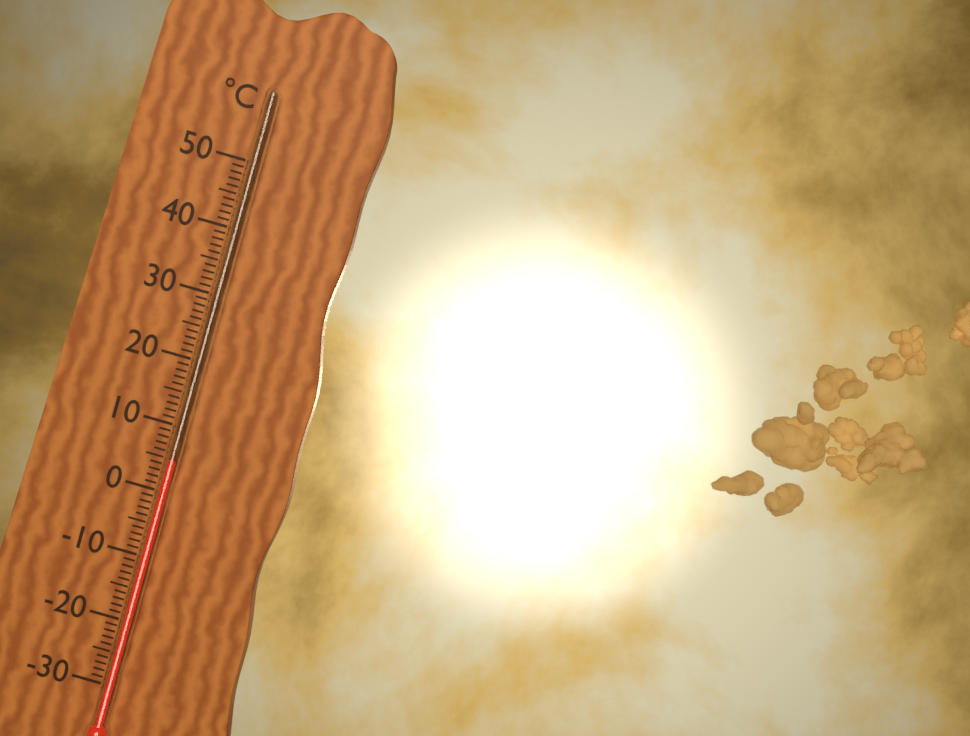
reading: 5 °C
